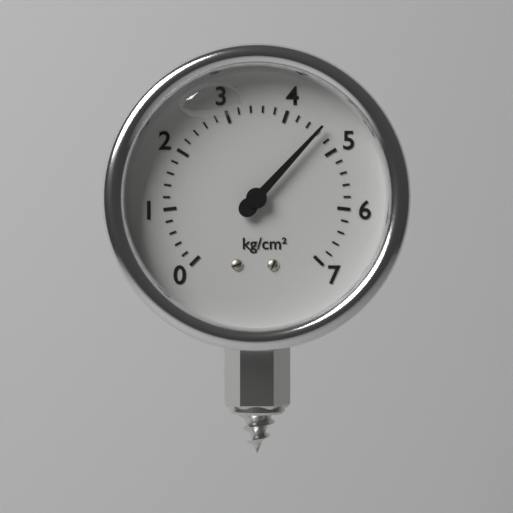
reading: 4.6 kg/cm²
